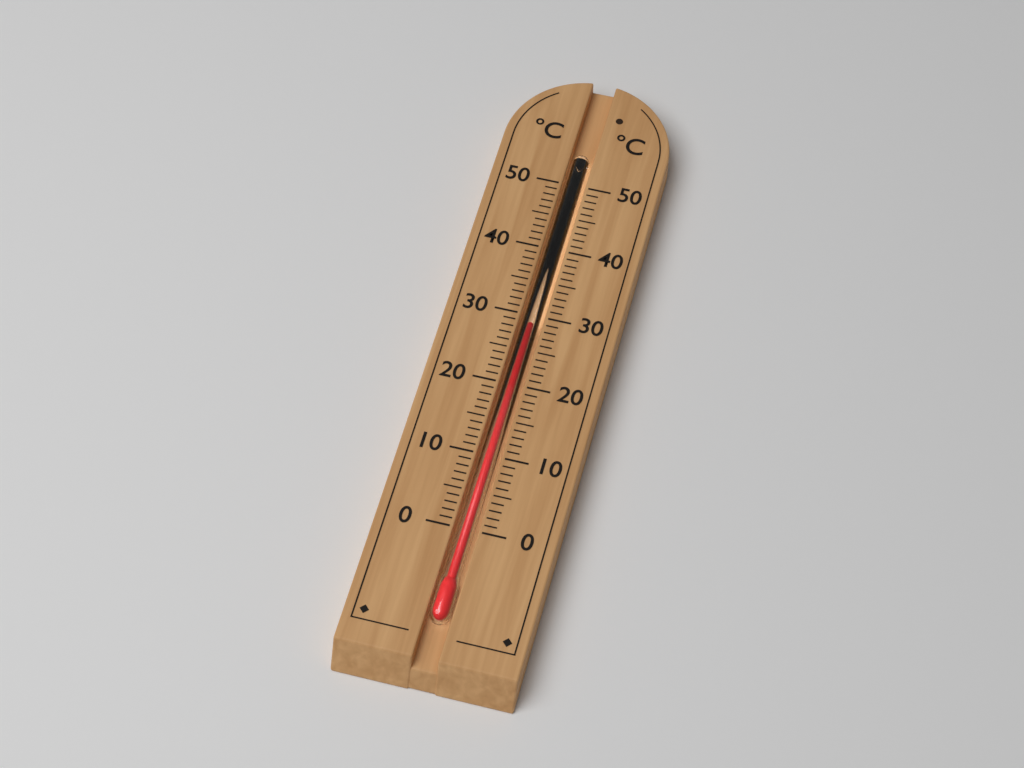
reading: 29 °C
